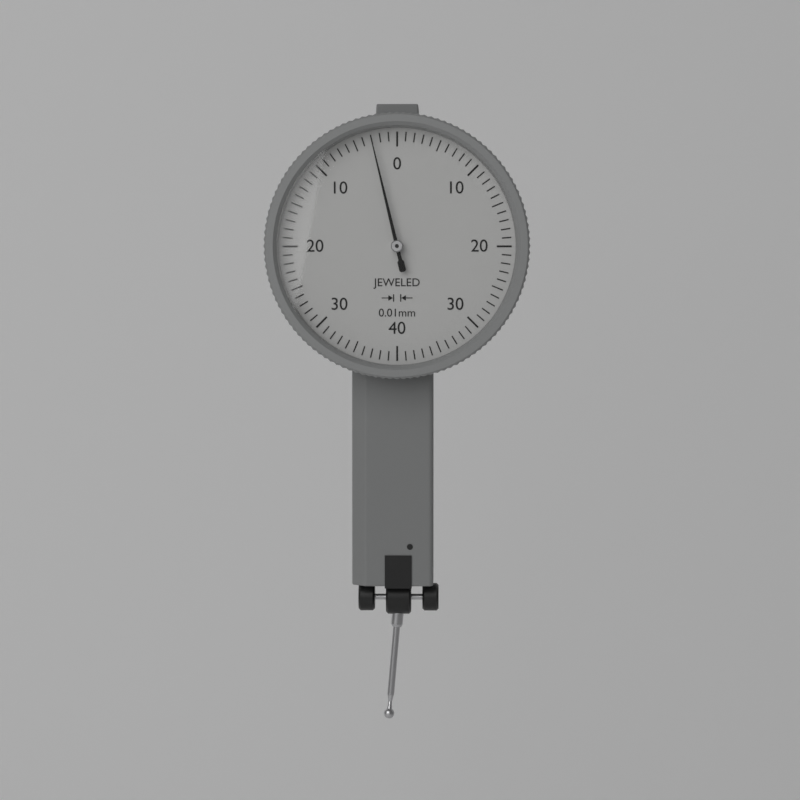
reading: 0.03 mm
